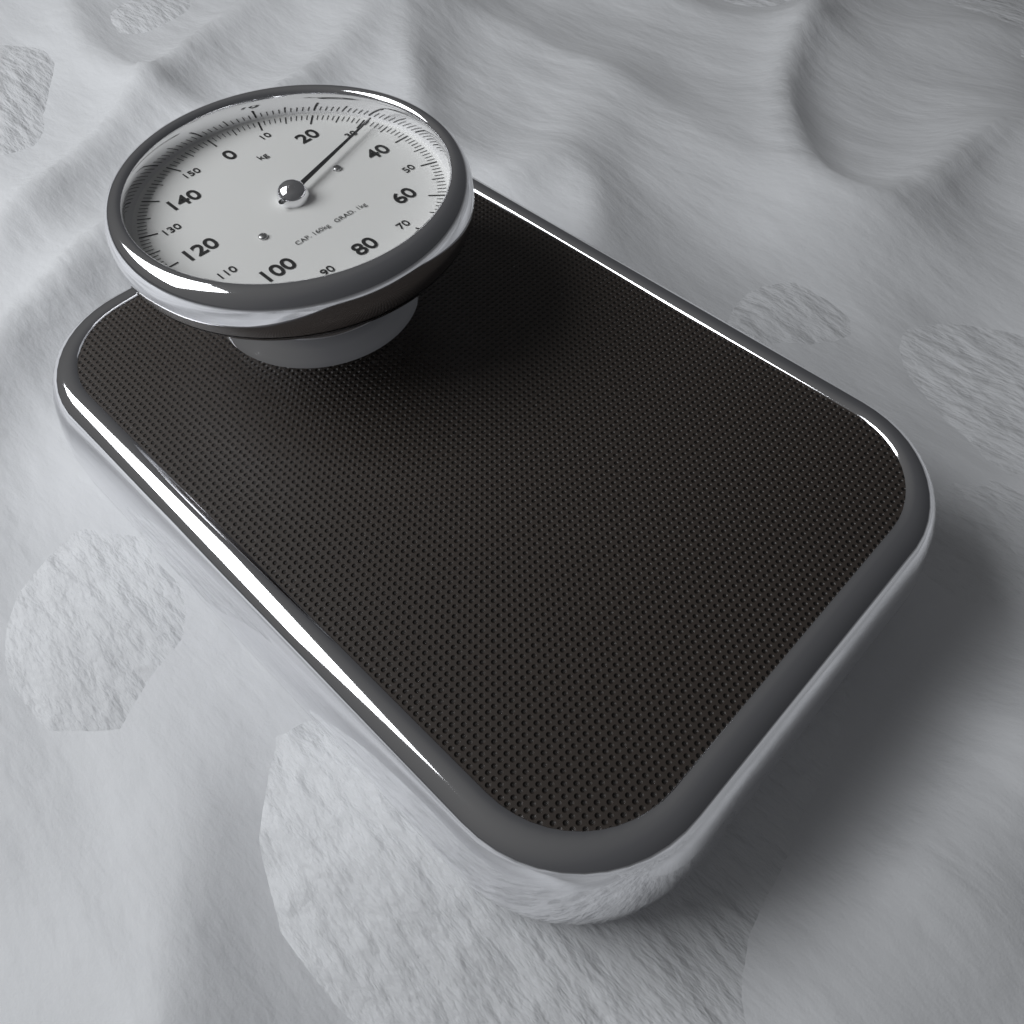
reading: 32 kg
